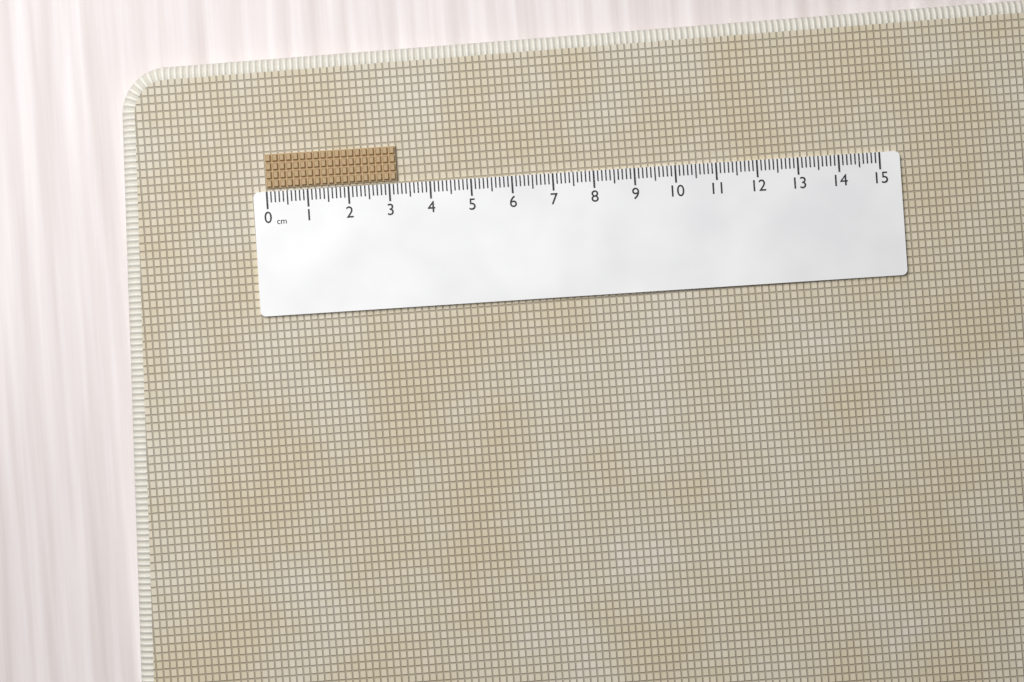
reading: 3.2 cm
